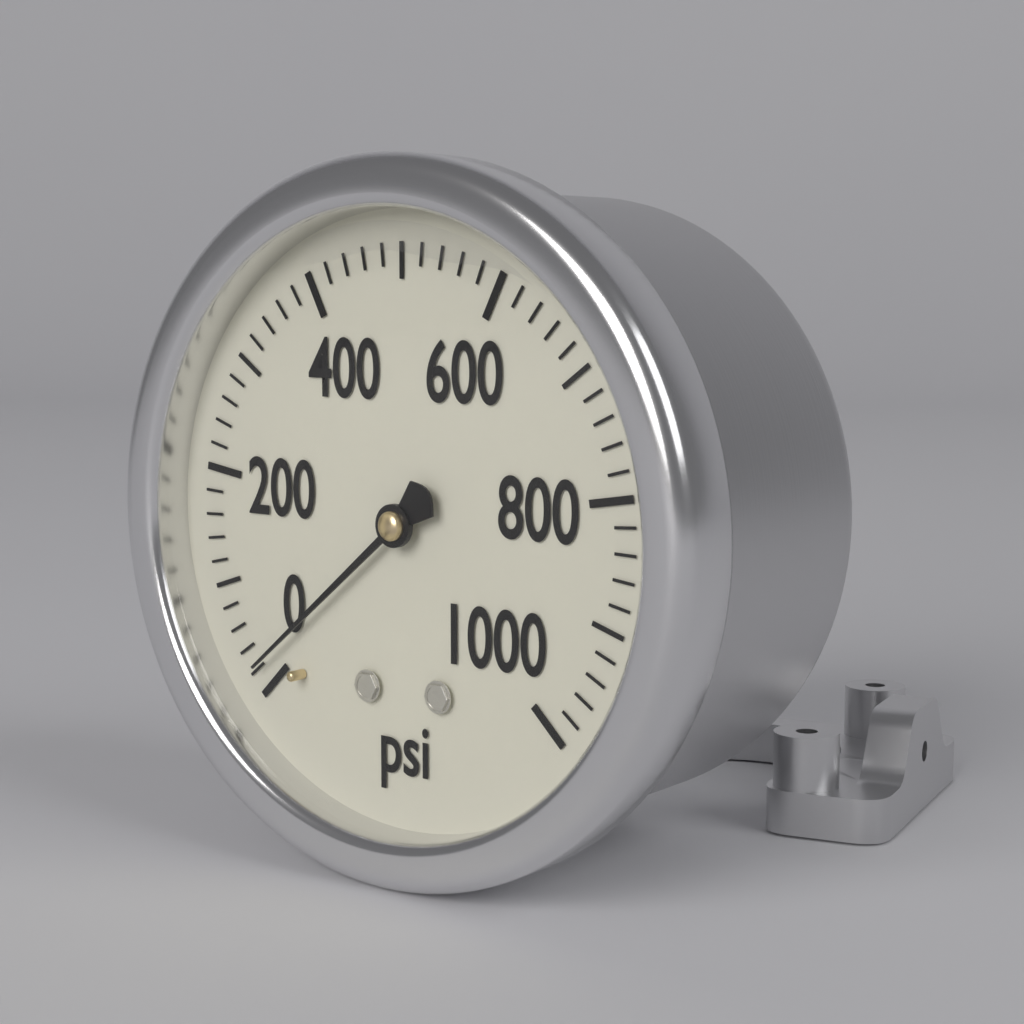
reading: 20 psi
